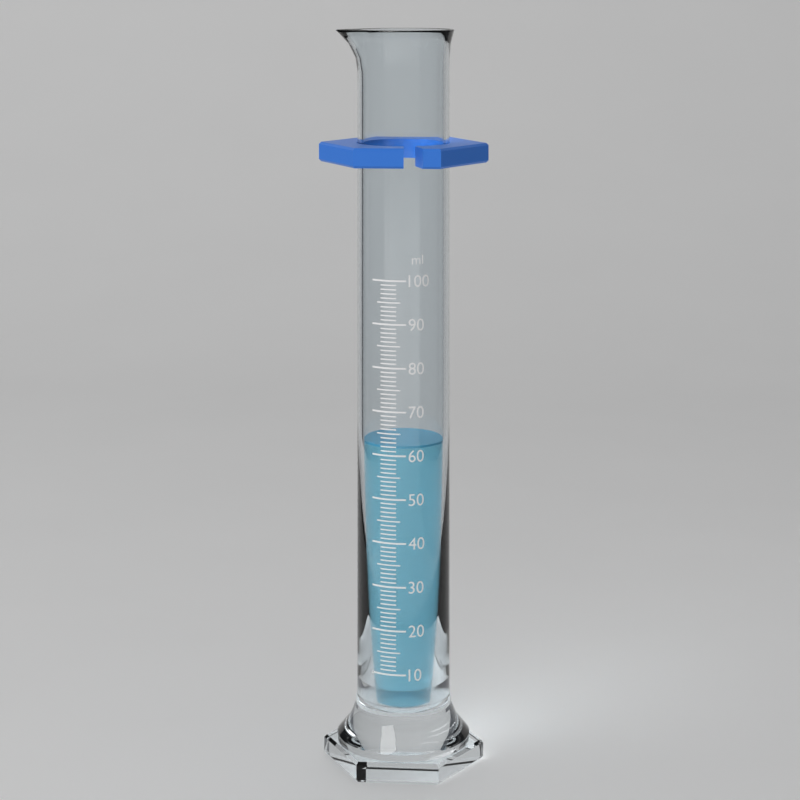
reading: 62 ml
